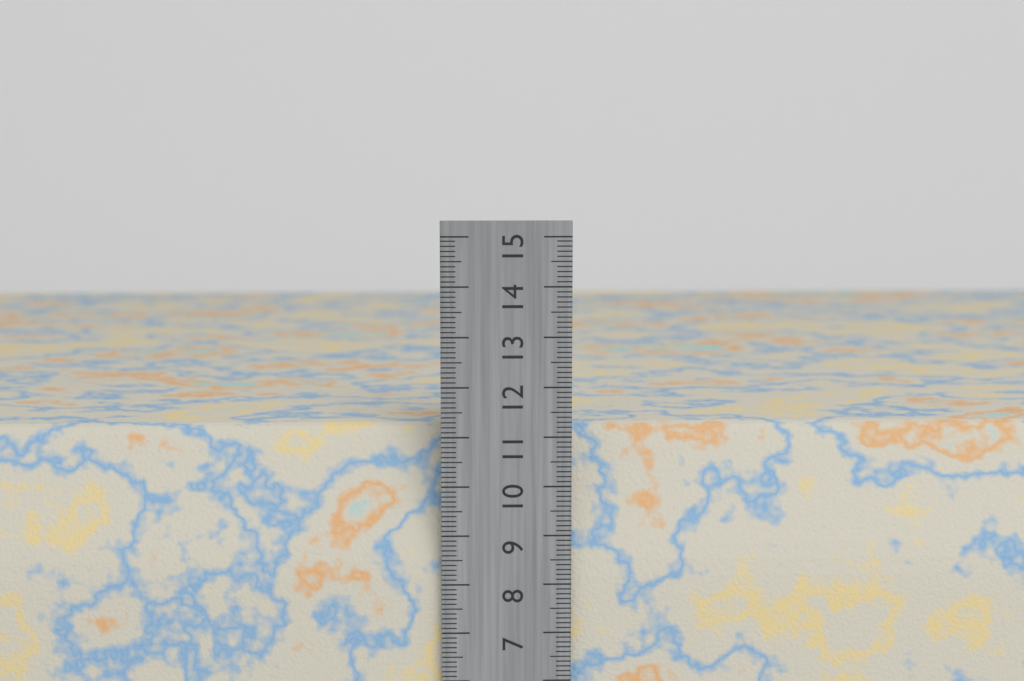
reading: 11.1 cm
